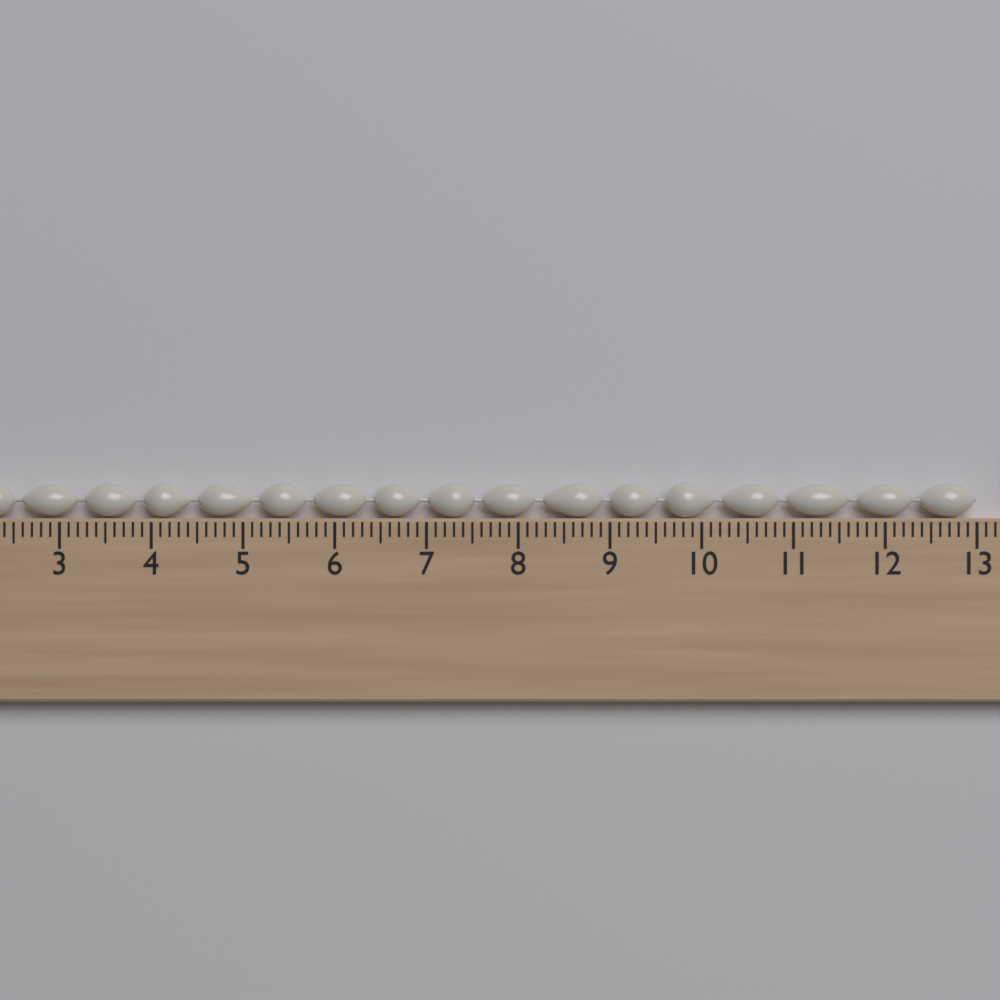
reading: 13.0 cm
